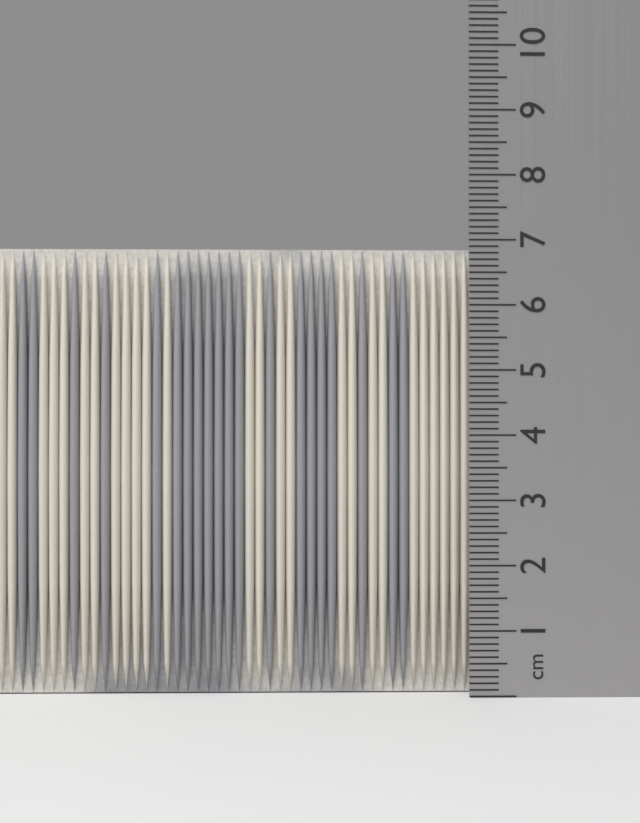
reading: 6.9 cm
